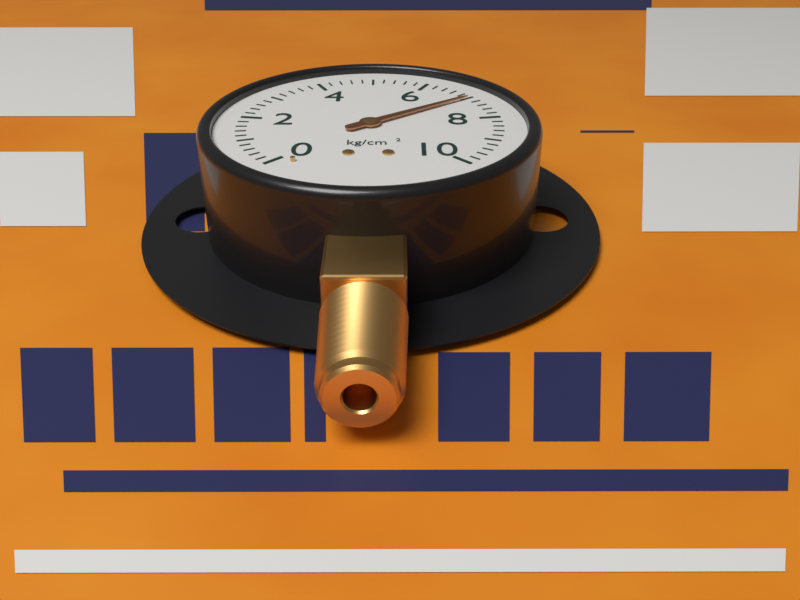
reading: 7.0 kg/cm²
